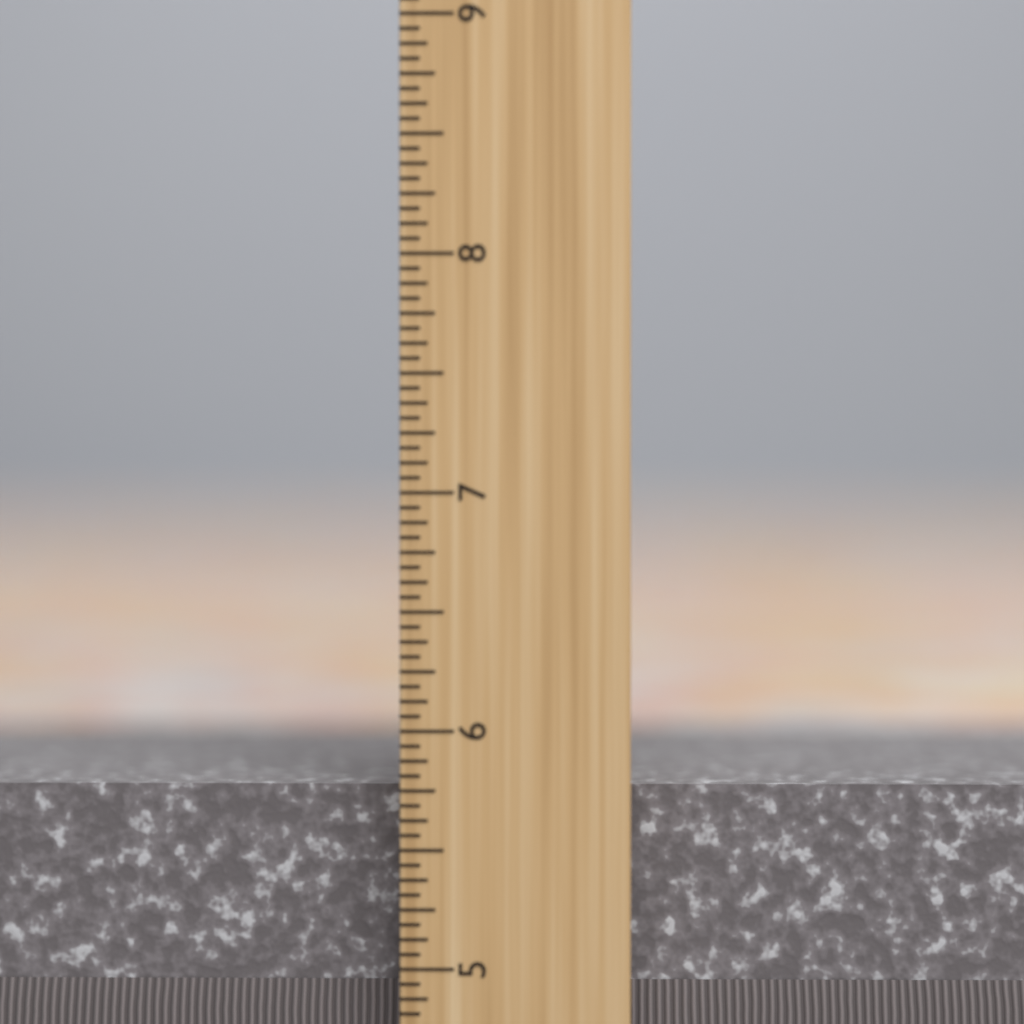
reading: 5.7500 inch
